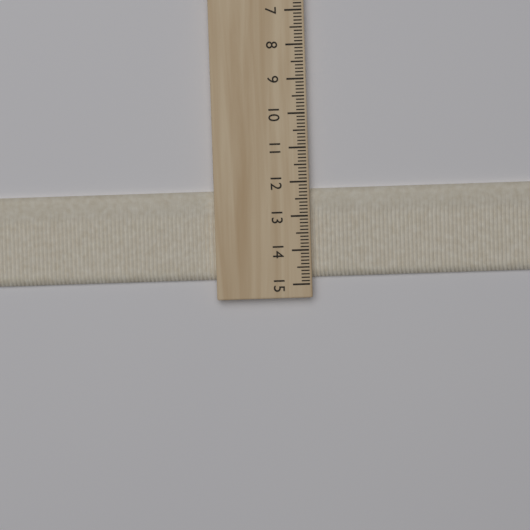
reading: 14.8 cm
